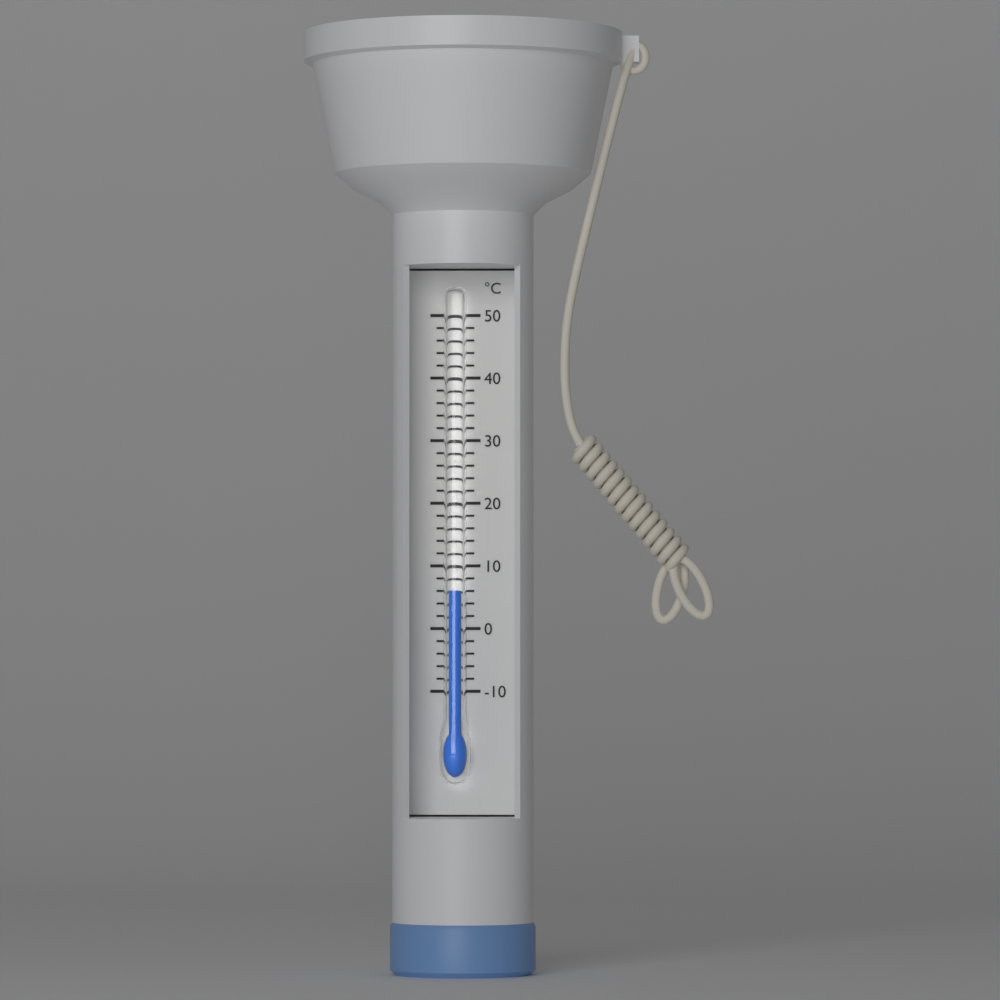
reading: 6 °C
